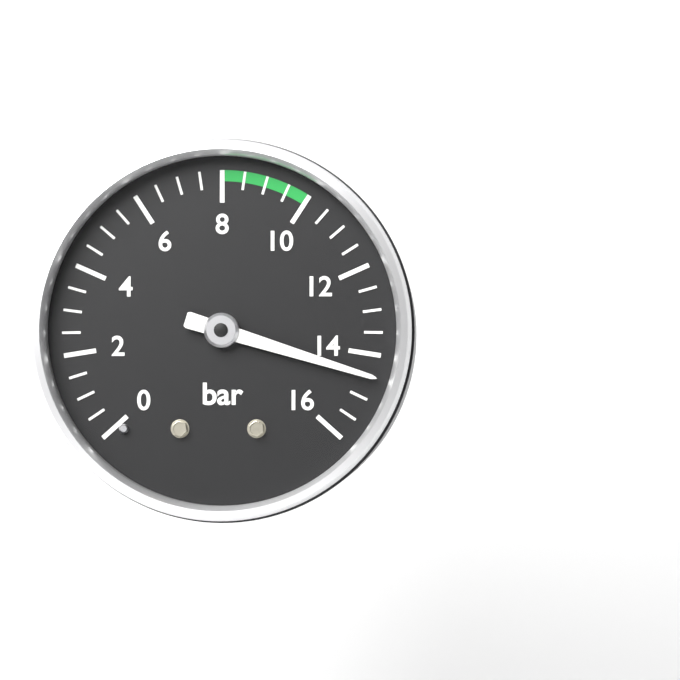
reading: 14.5 bar
